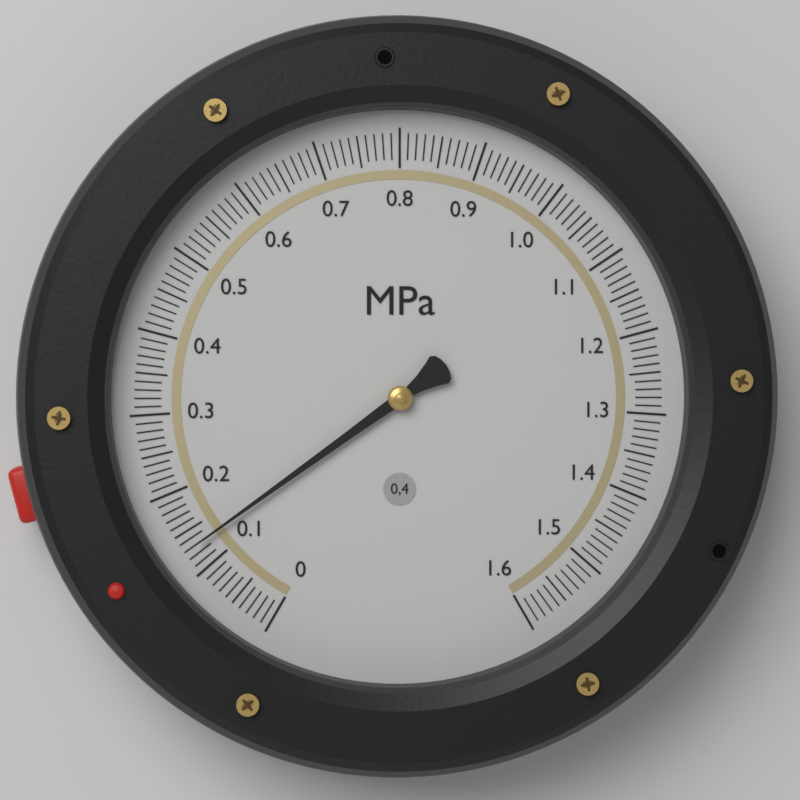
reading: 0.13 MPa
